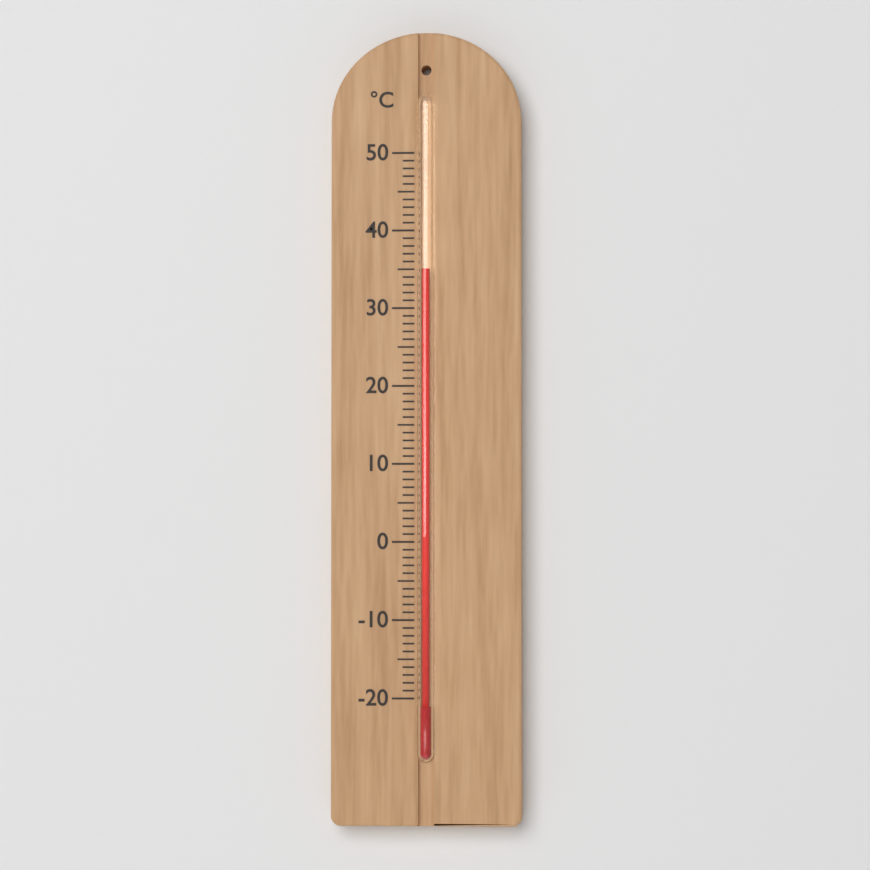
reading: 35 °C
